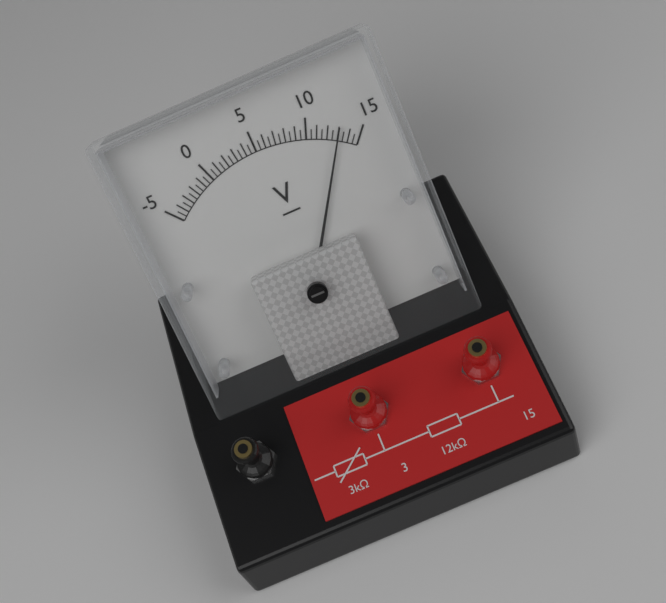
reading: 13.0 V
